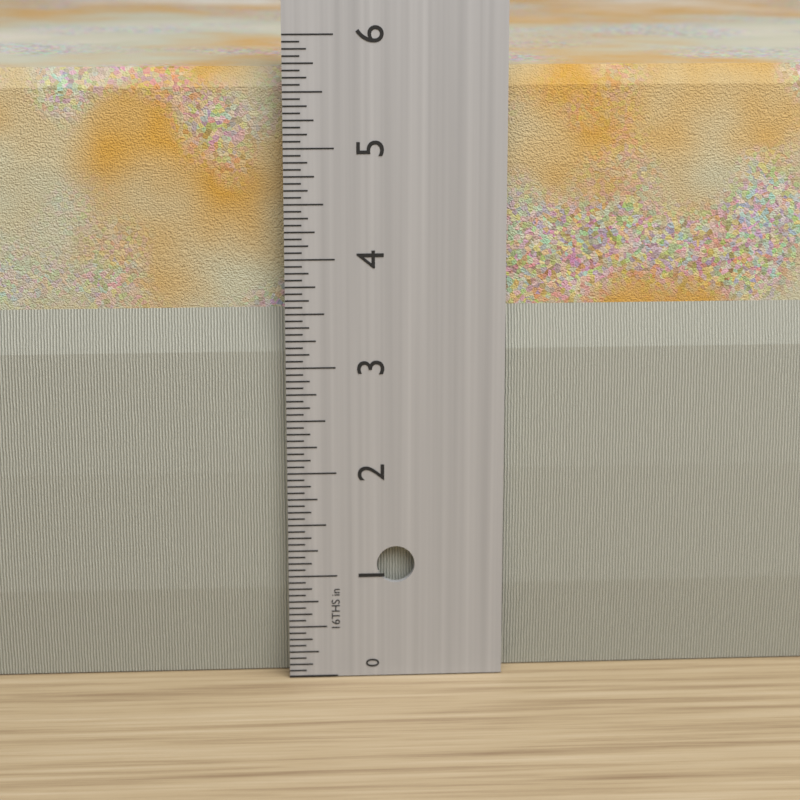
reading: 5.6875 in
